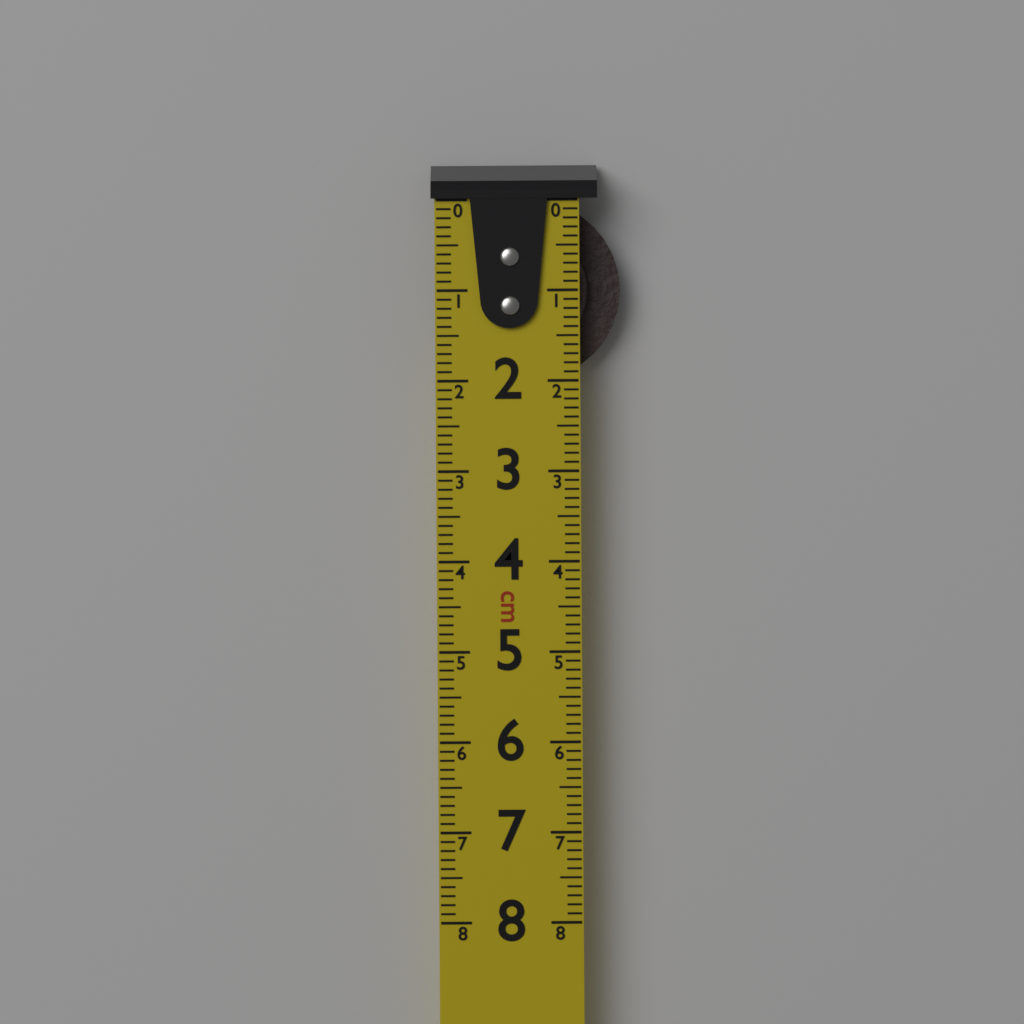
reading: 2.0 cm
